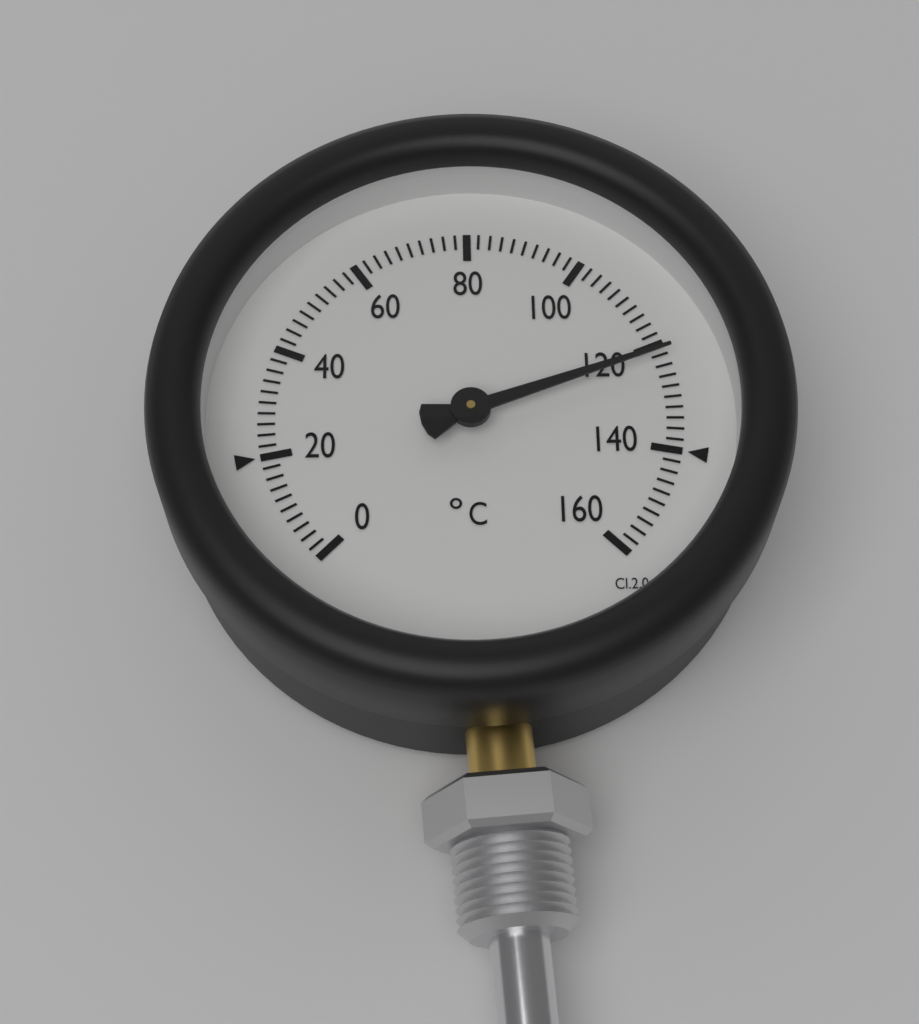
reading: 122 °C
